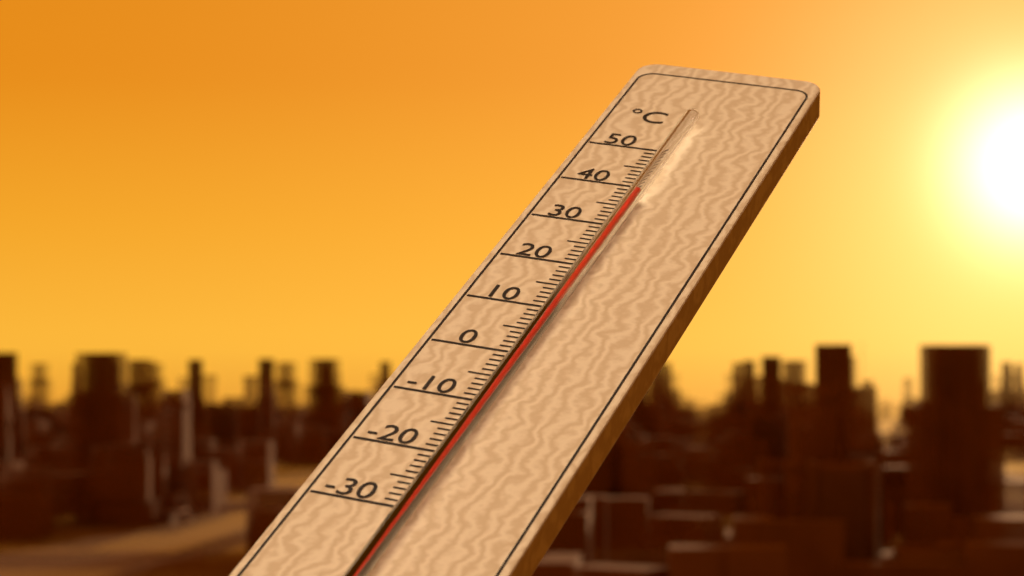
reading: 36 °C
